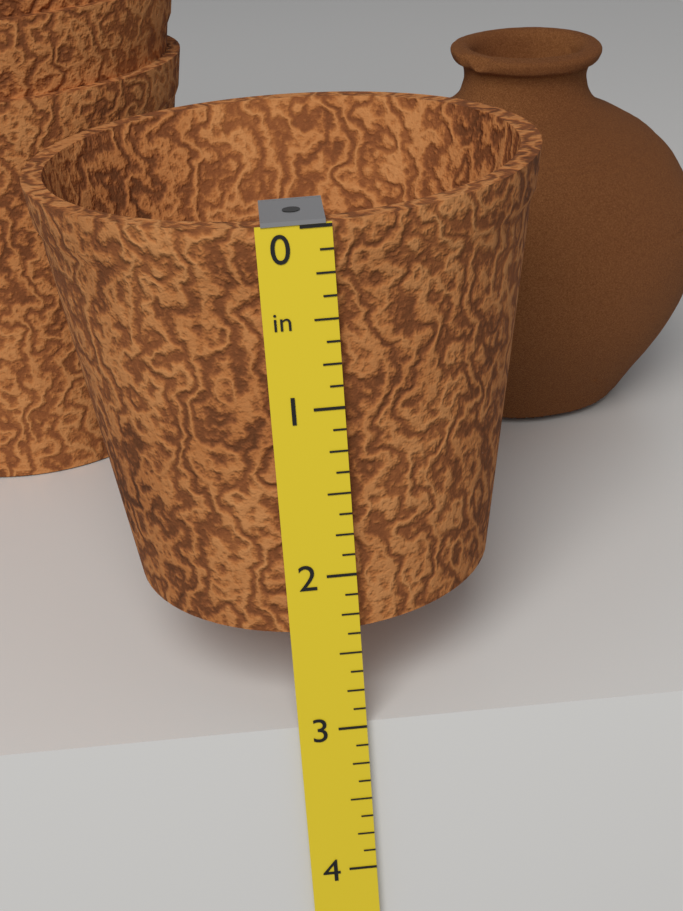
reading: 2.375 in
